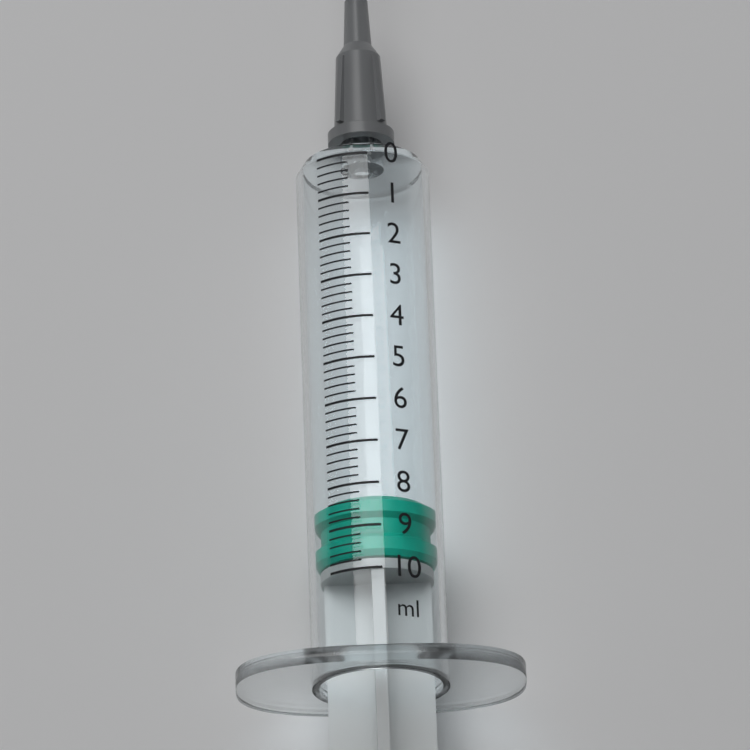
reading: 8.2 ml
